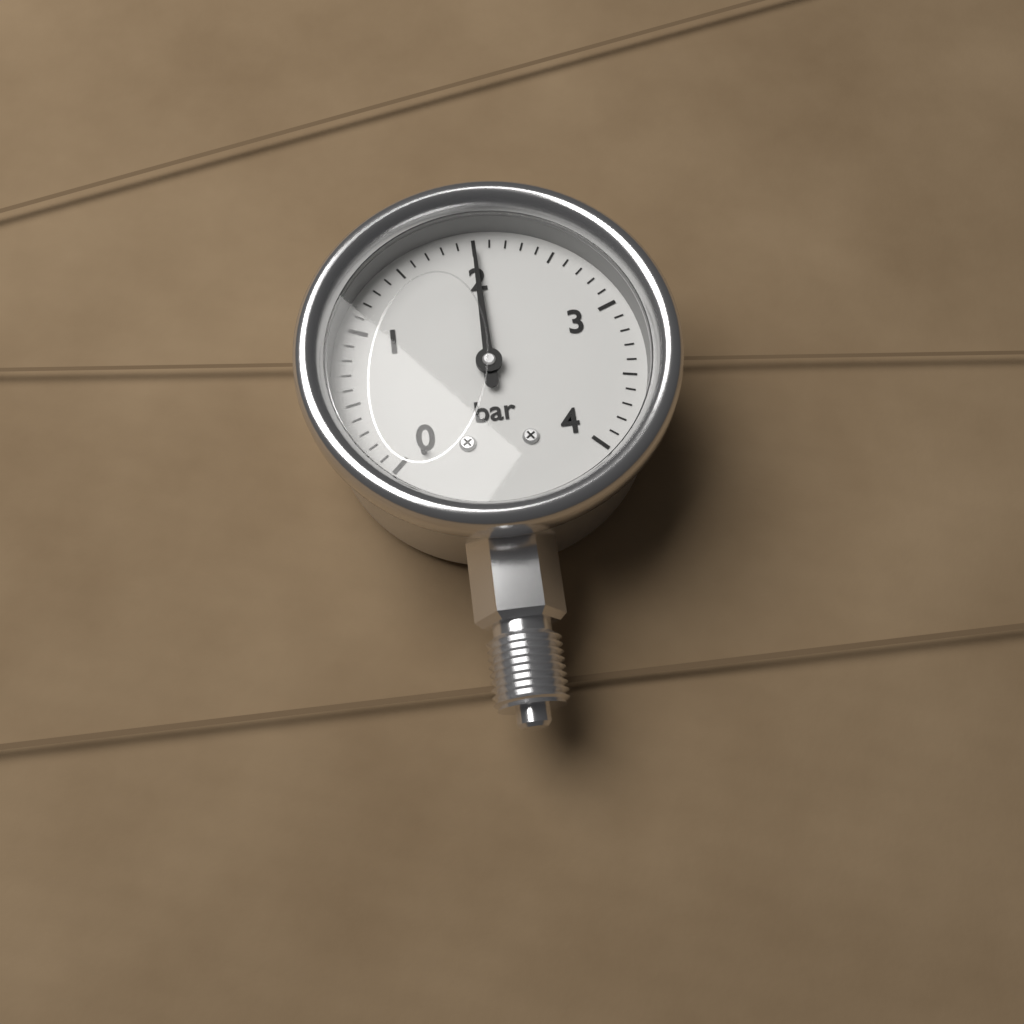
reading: 2.0 bar
